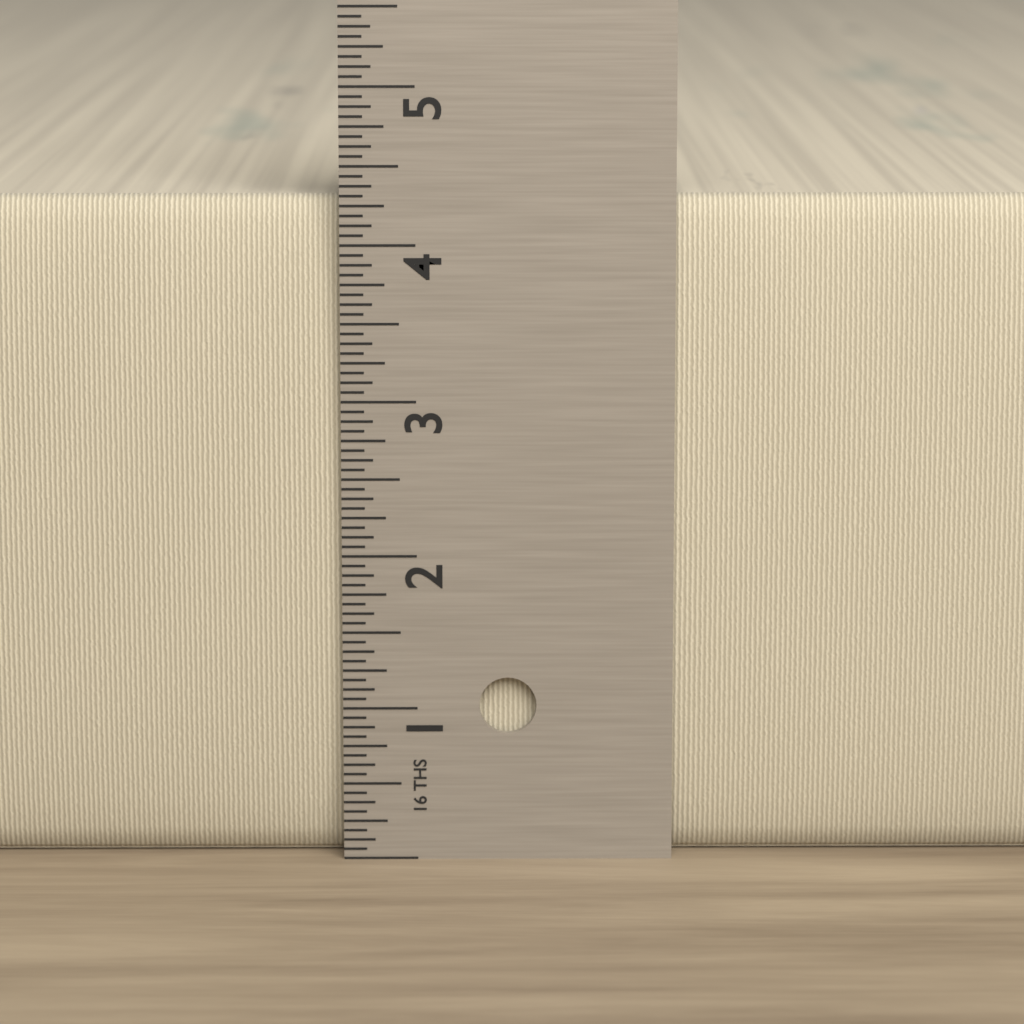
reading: 4.3125 in
